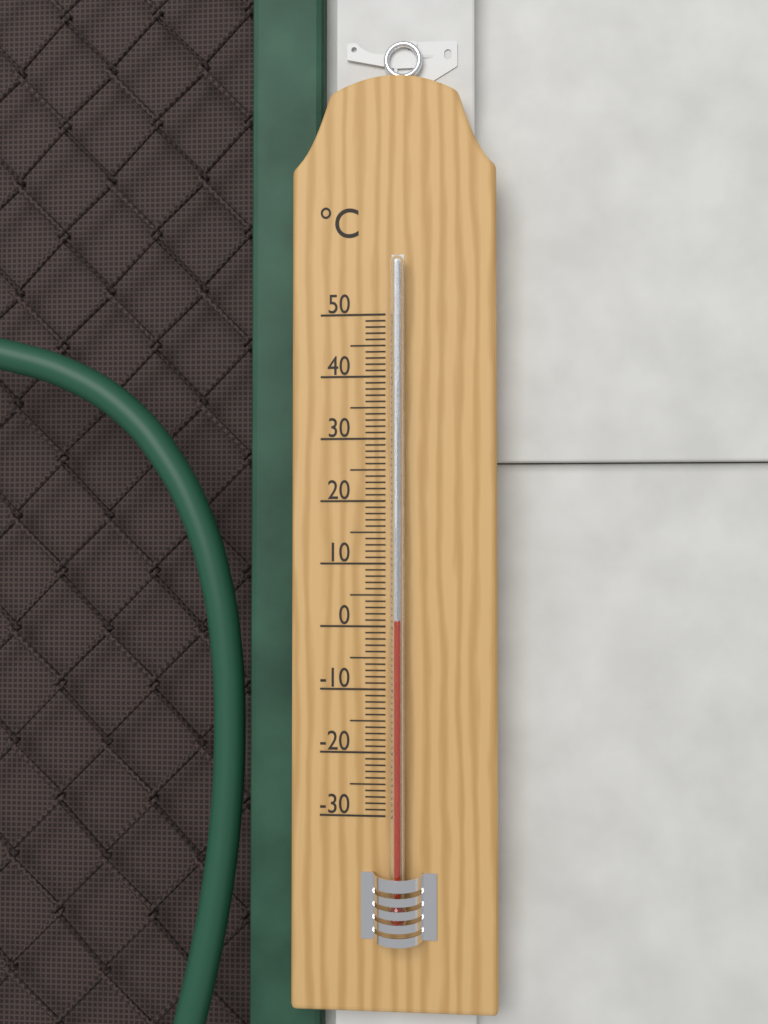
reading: 1 °C
